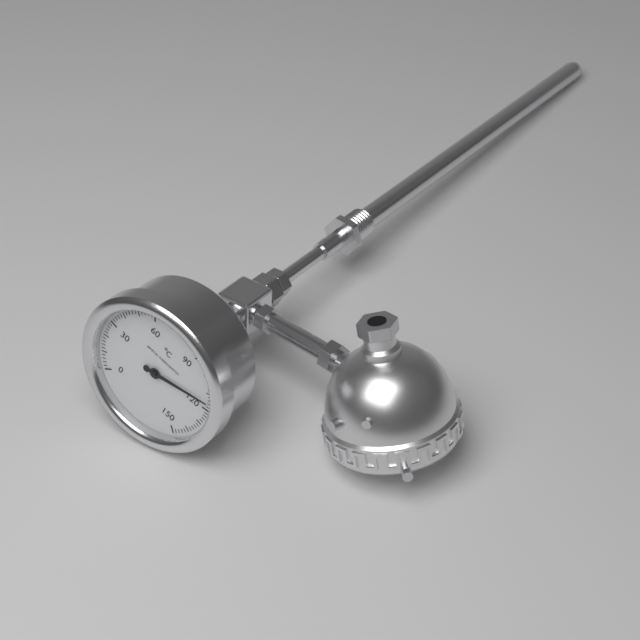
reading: 116 °C
